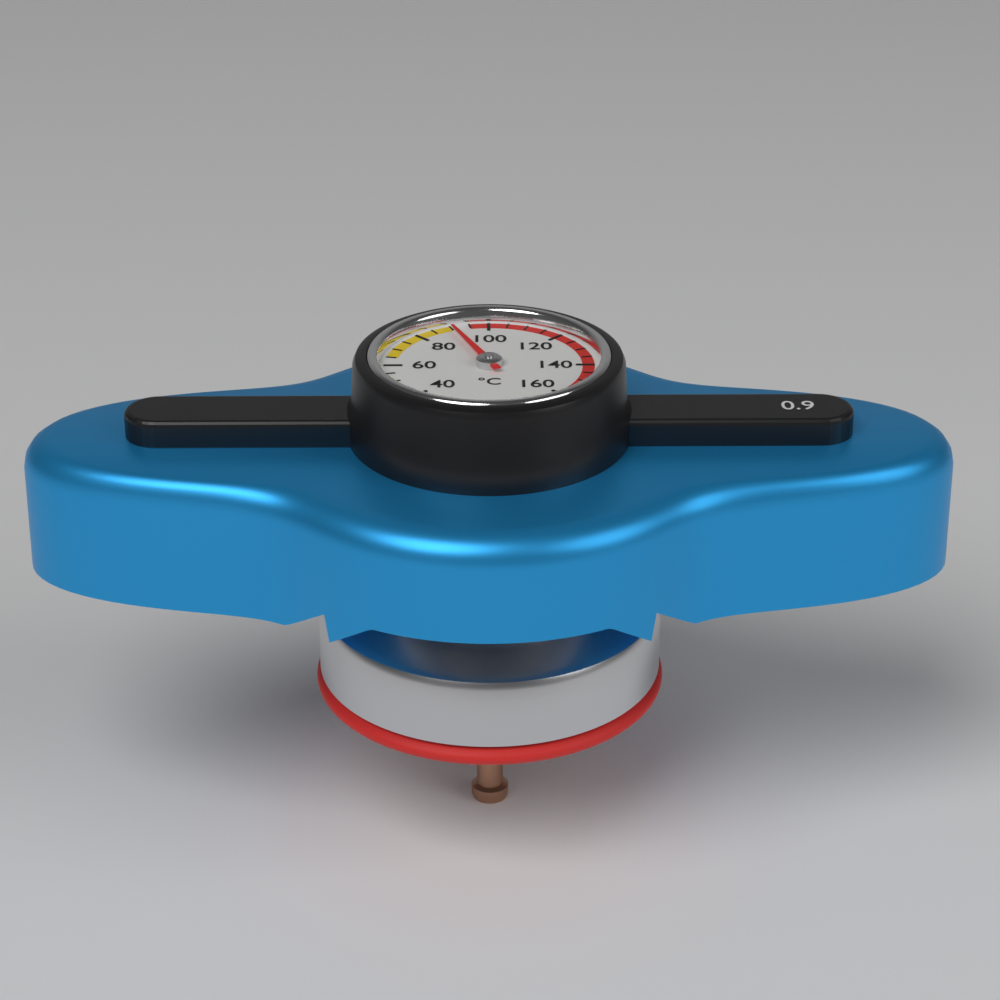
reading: 90 °C
